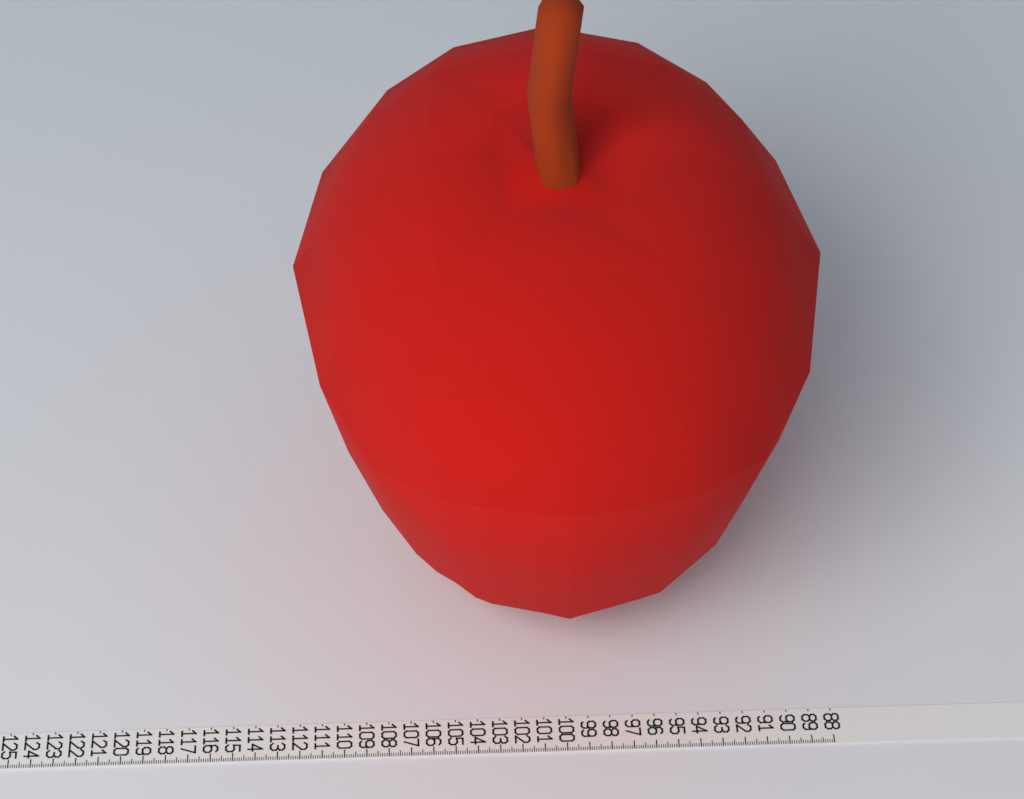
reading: 111.7 (no unit)
